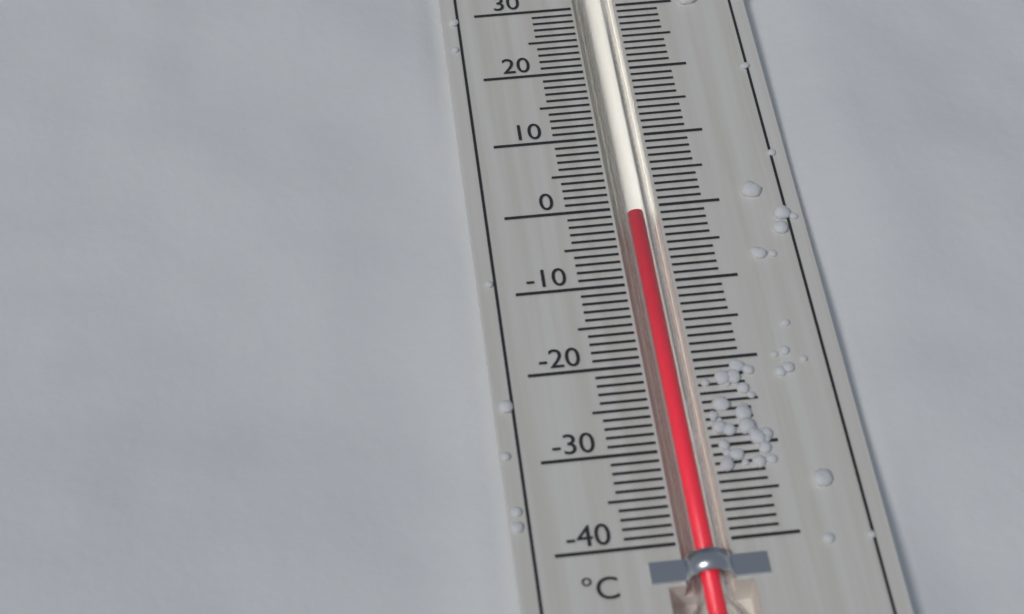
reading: -1 °C
